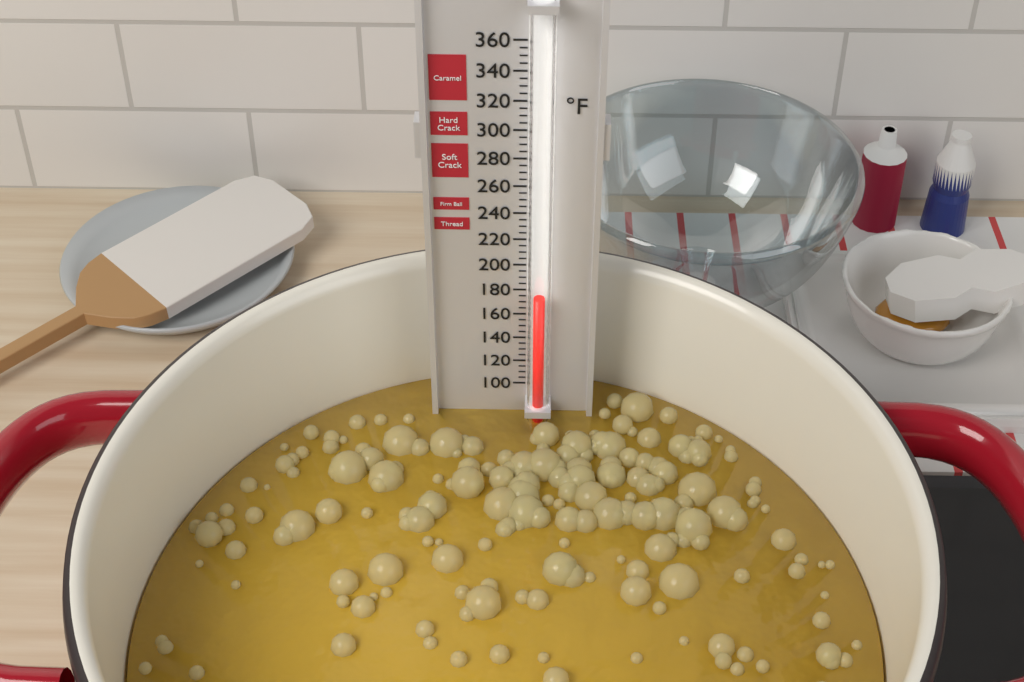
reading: 180 °F
